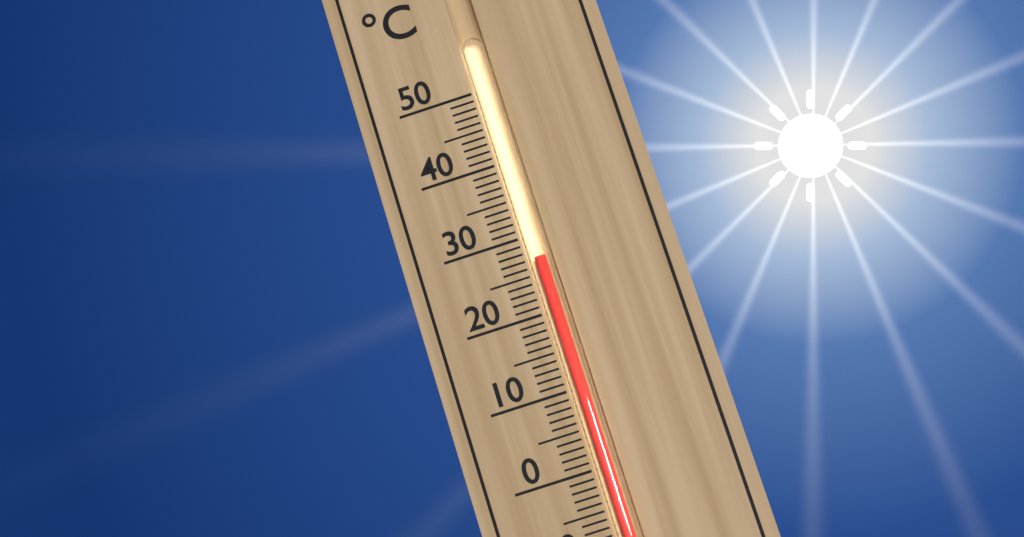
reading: 27 °C
